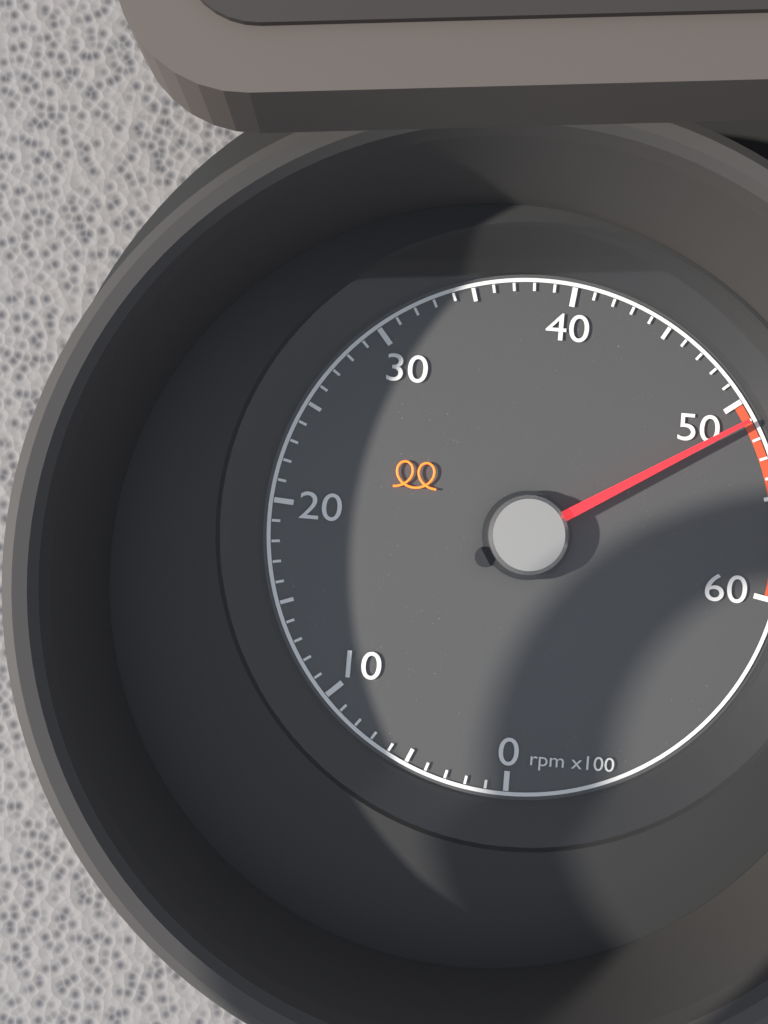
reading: 5100 rpm
